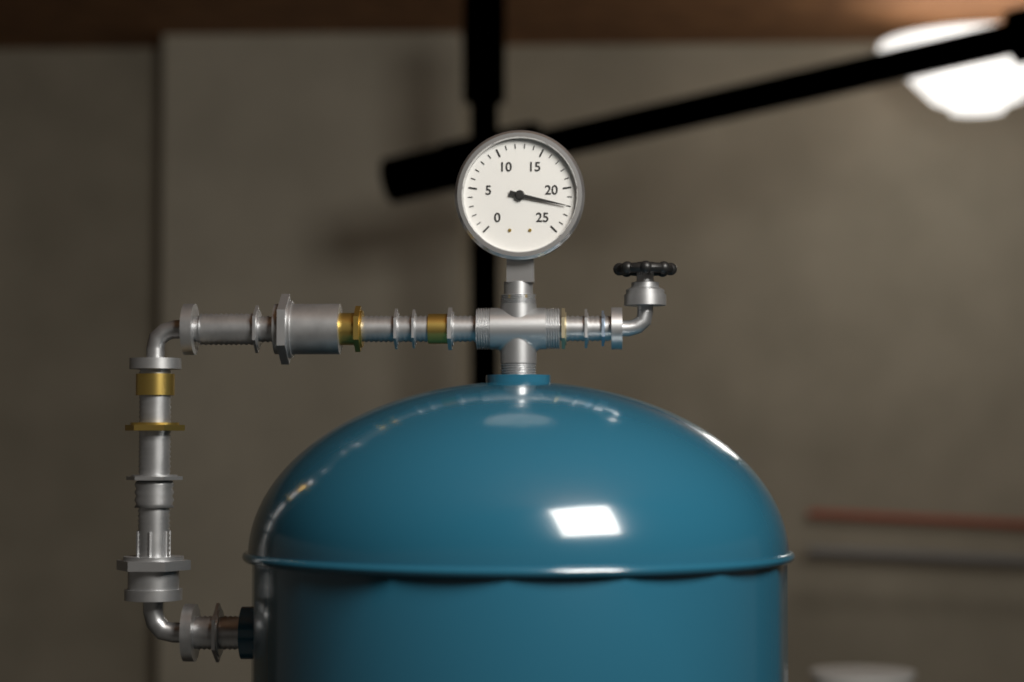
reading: 22 (no unit)
